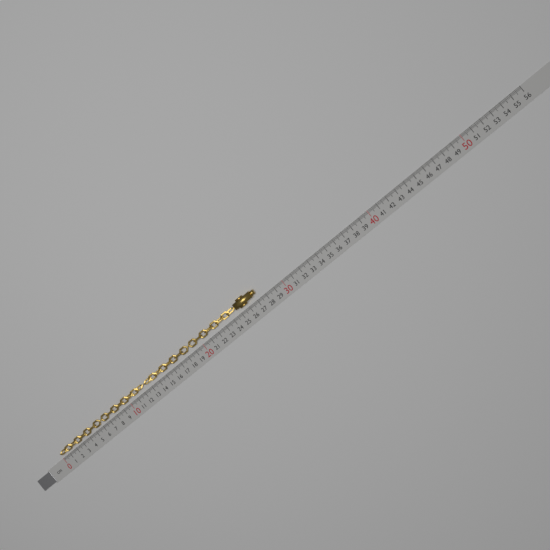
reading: 27.3 cm
